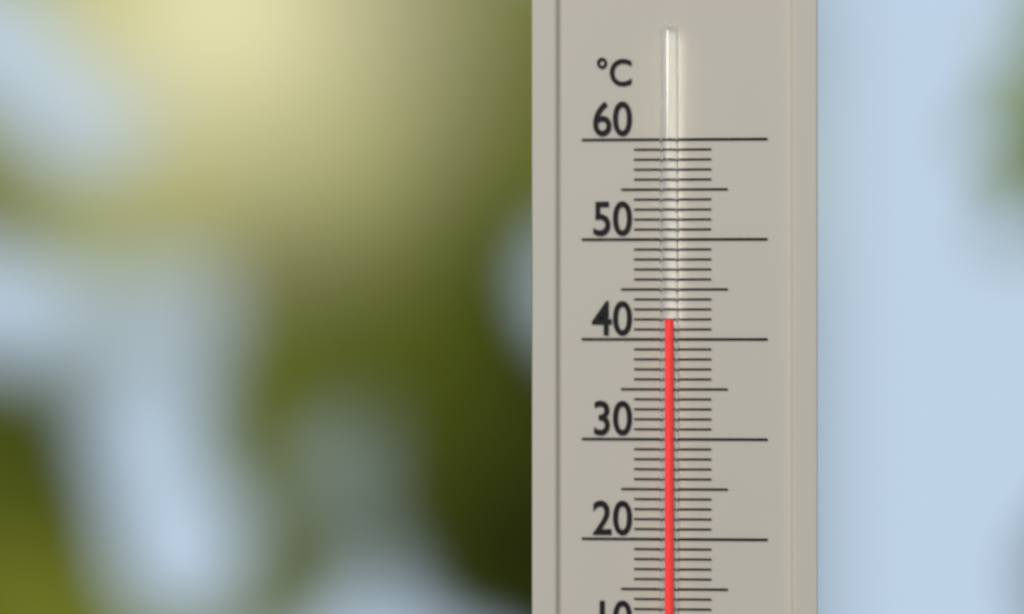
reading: 42 °C
